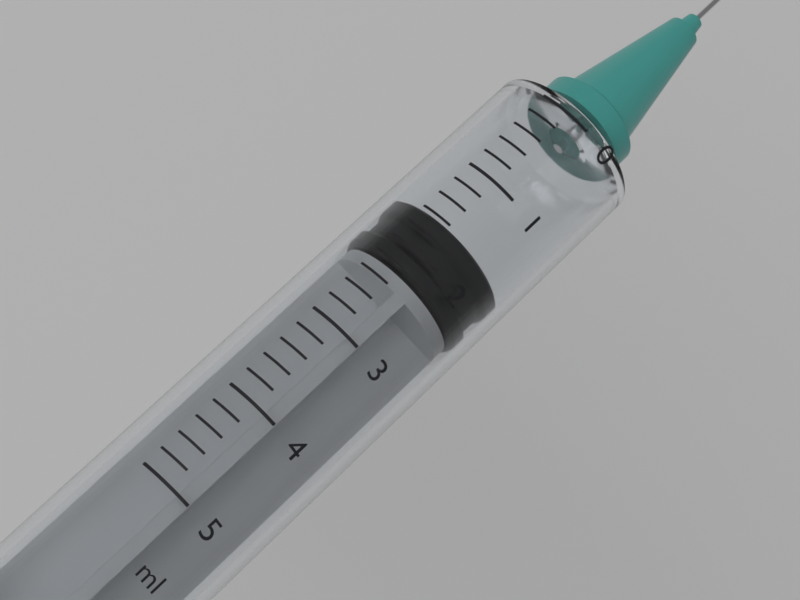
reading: 1.6 ml
